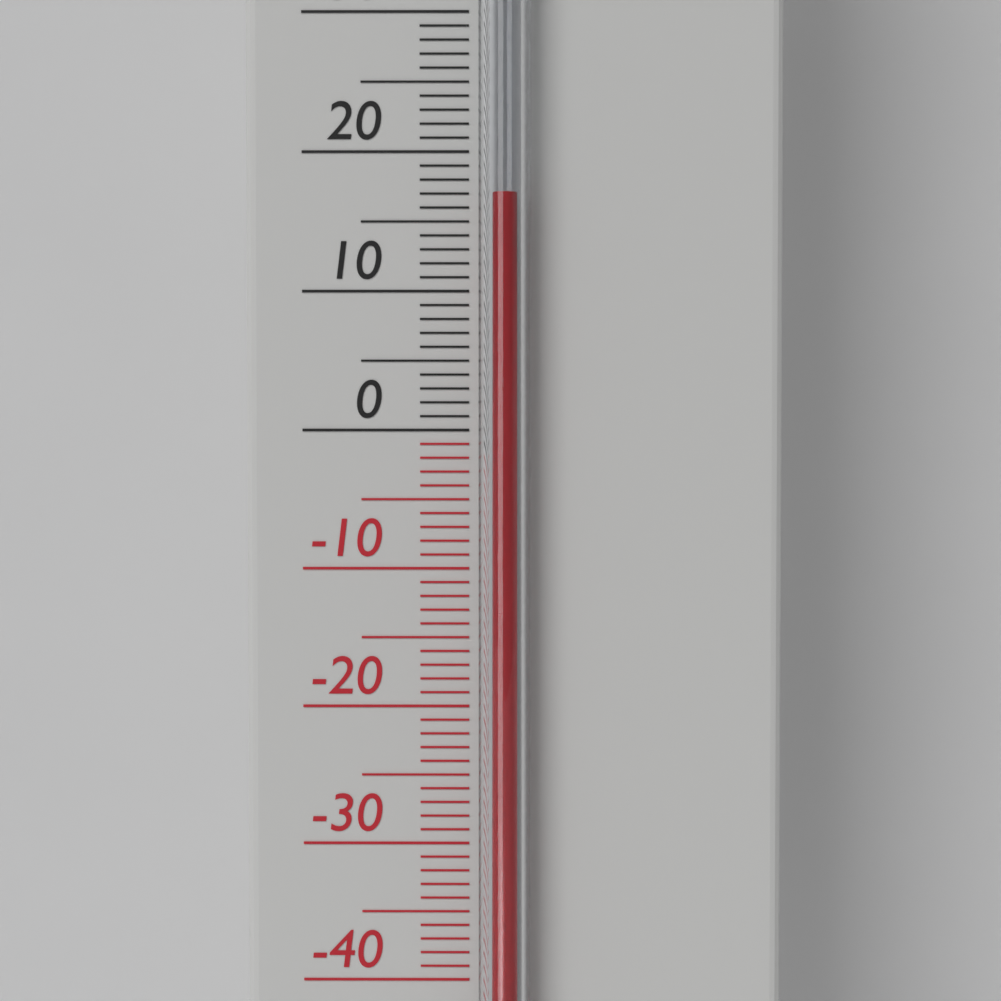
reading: 17 °C
